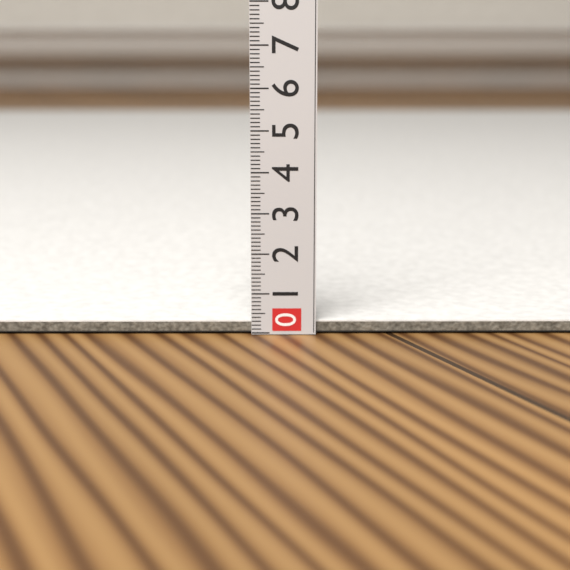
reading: 0.3 (no unit)
